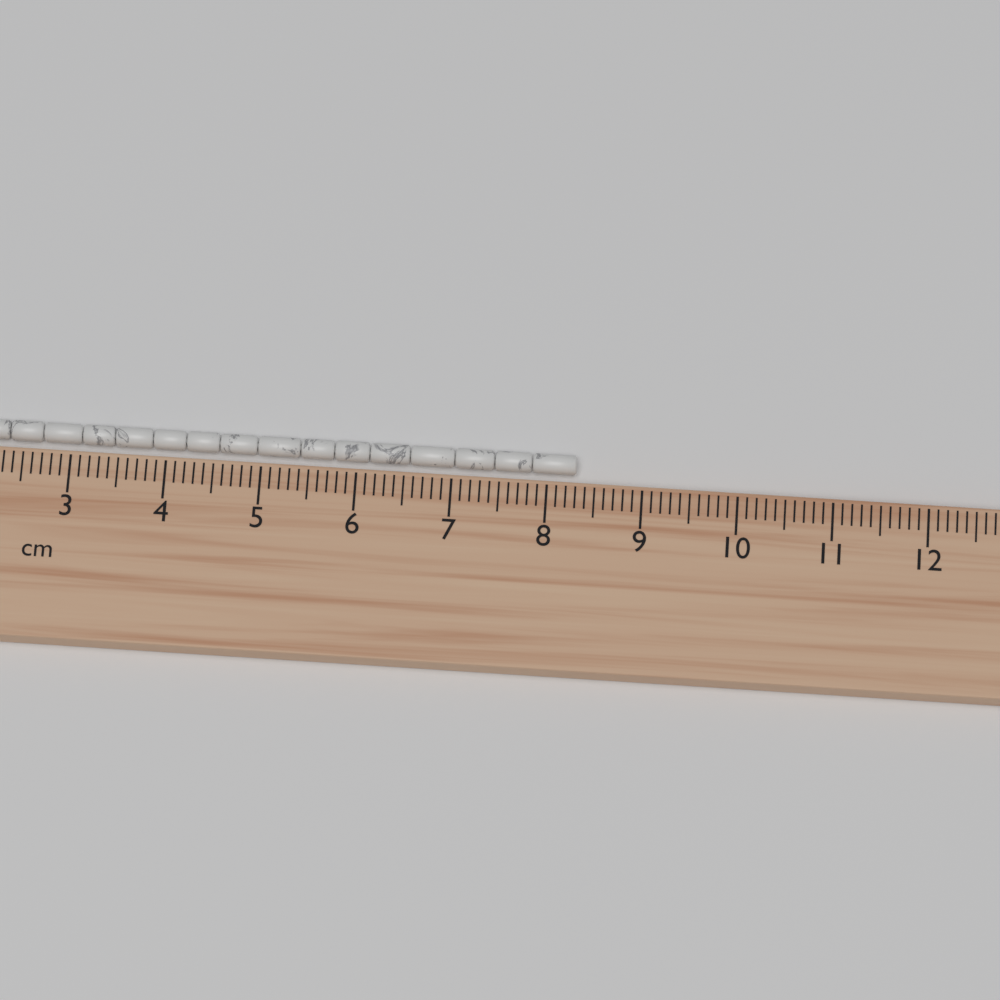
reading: 8.3 cm
